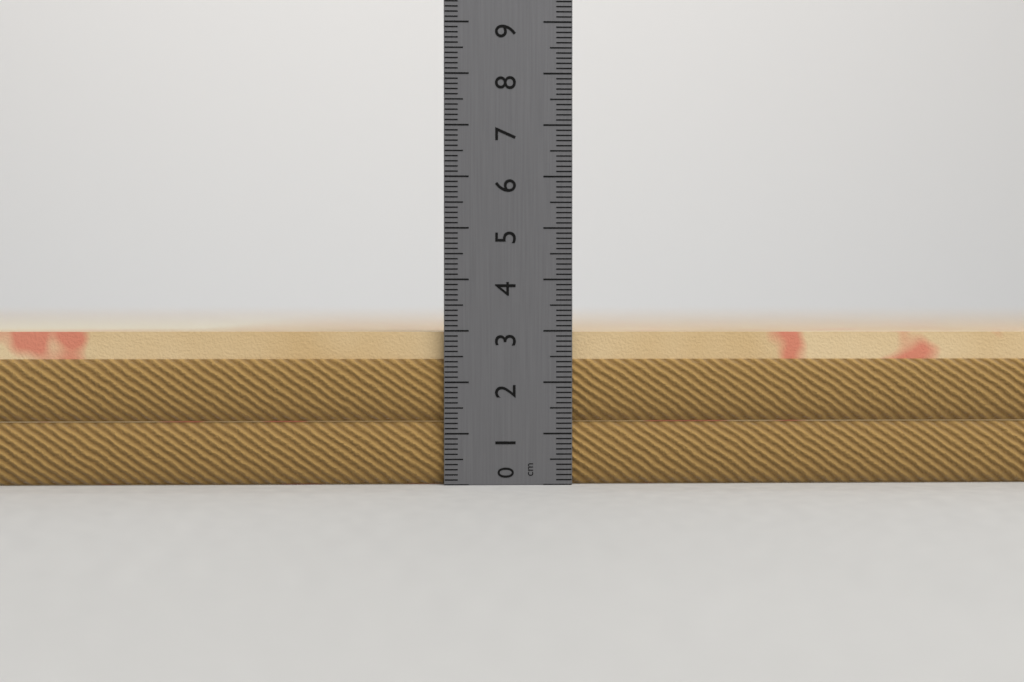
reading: 3.0 cm
